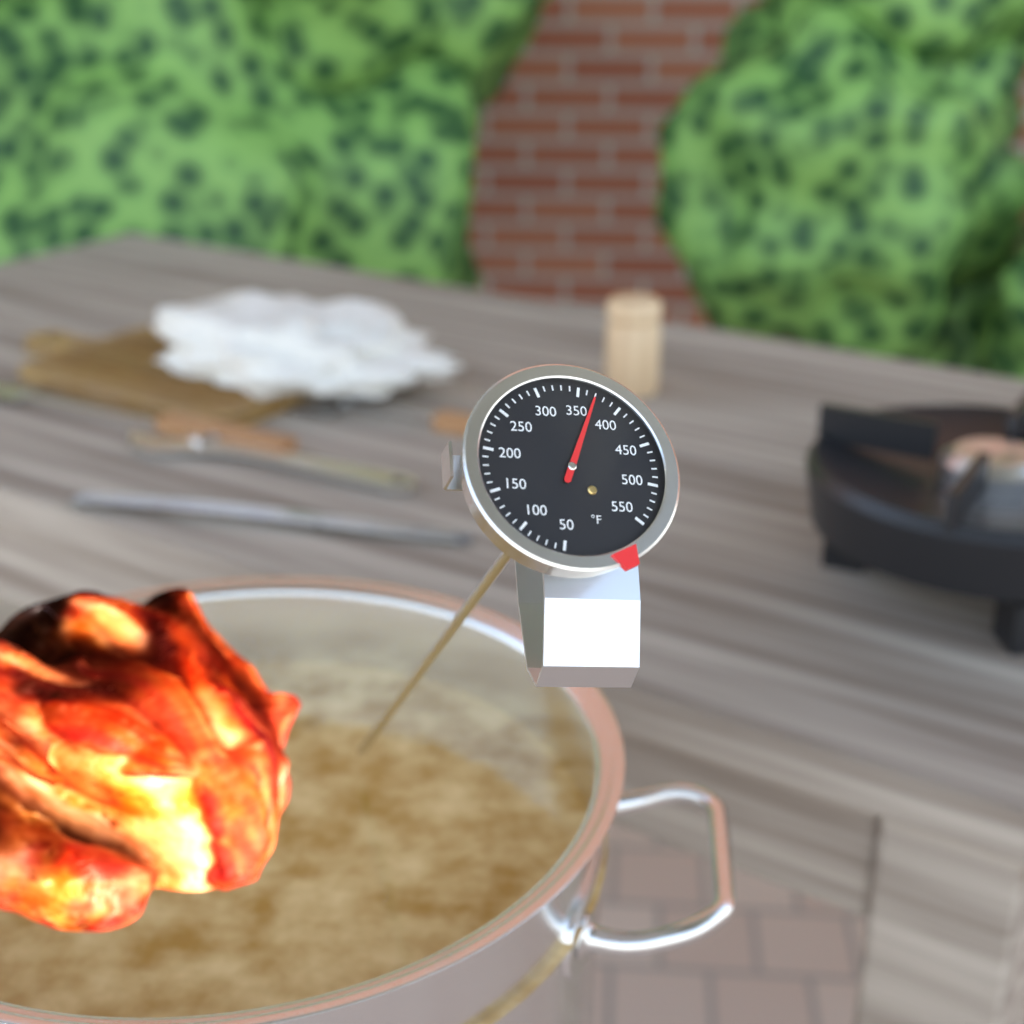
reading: 370 °F
